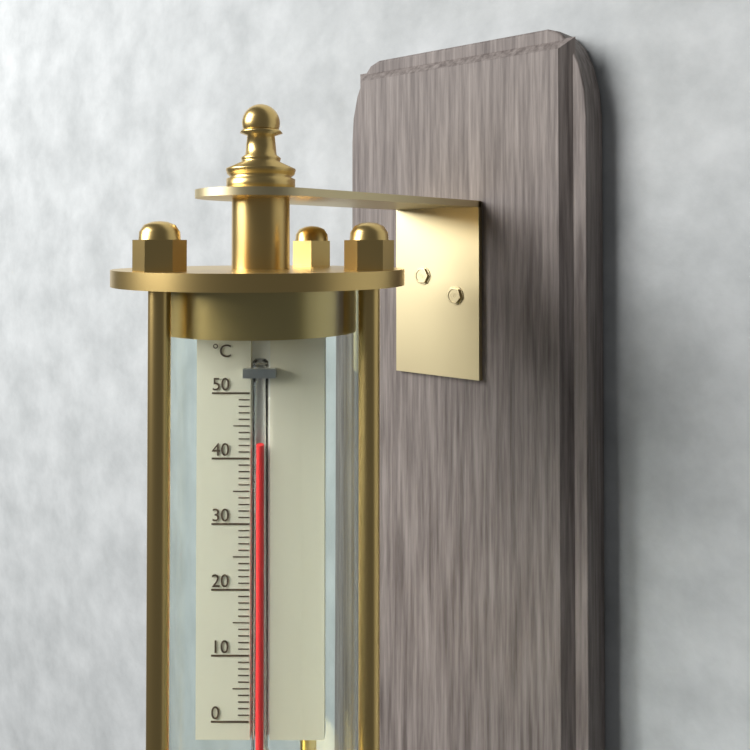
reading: 42 °C
